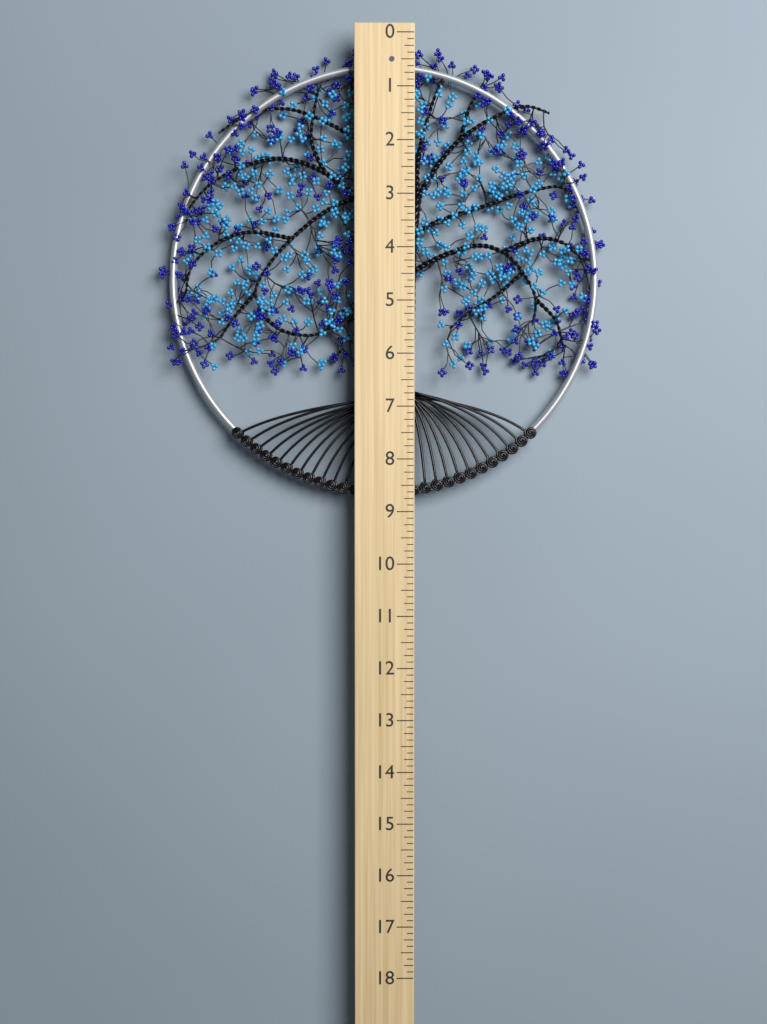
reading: 8.750 (no unit)
